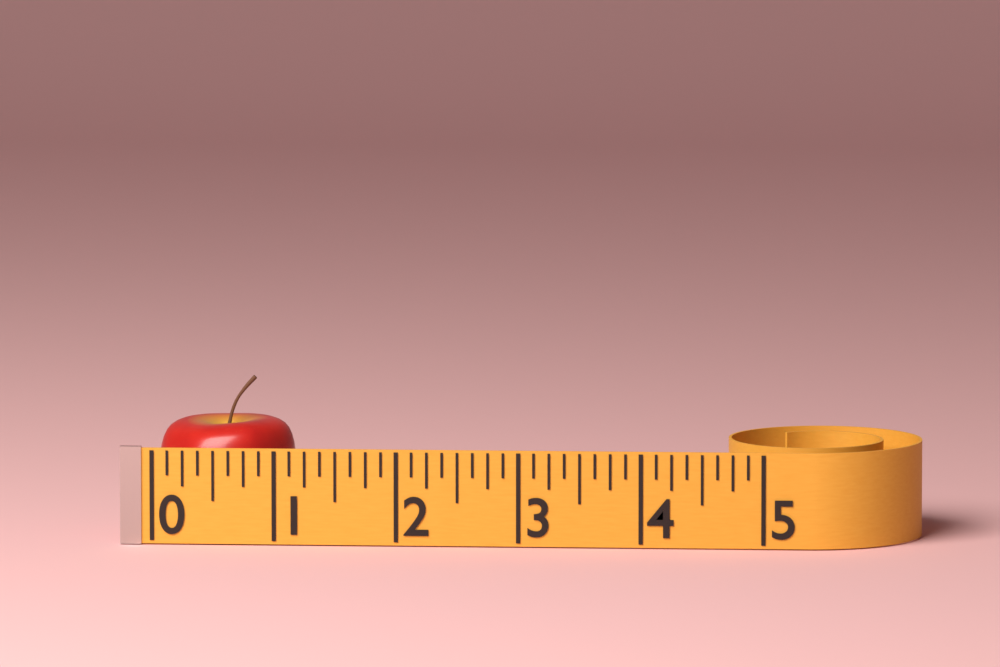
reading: 1.125 (no unit)
